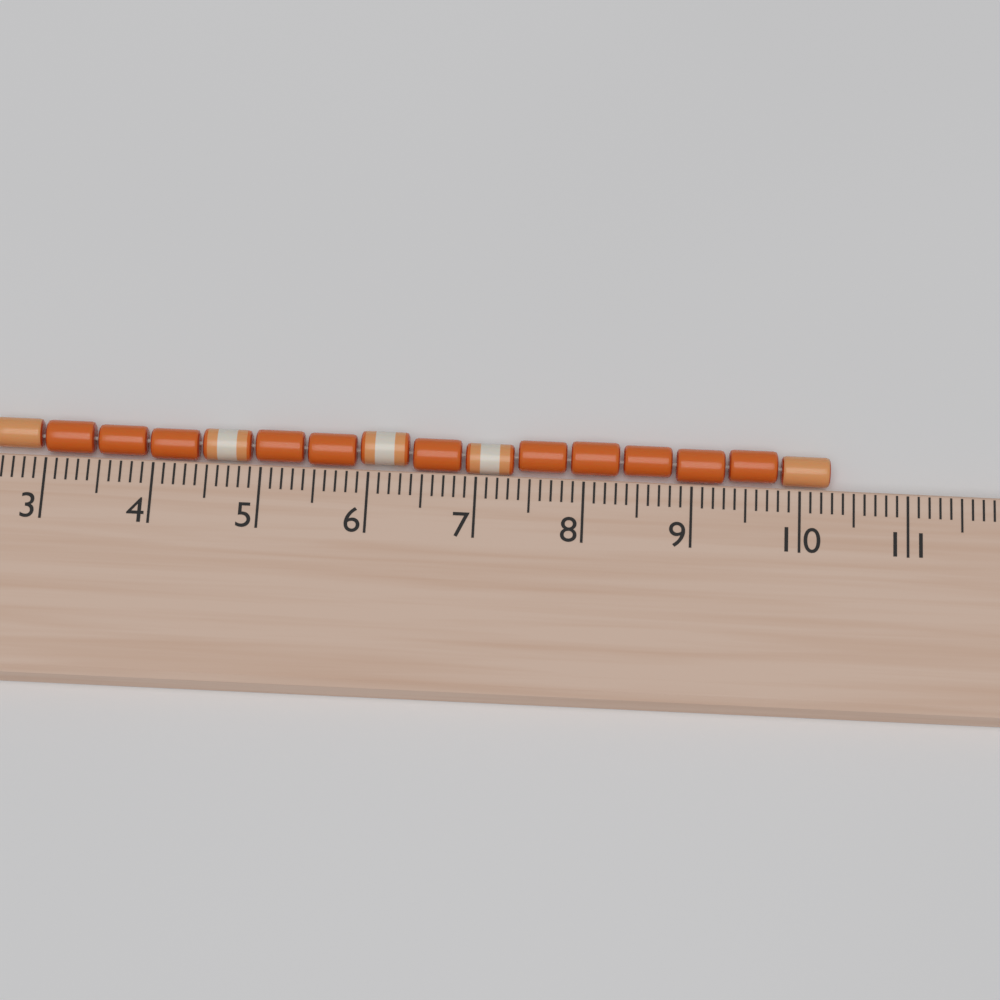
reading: 10.3 cm
